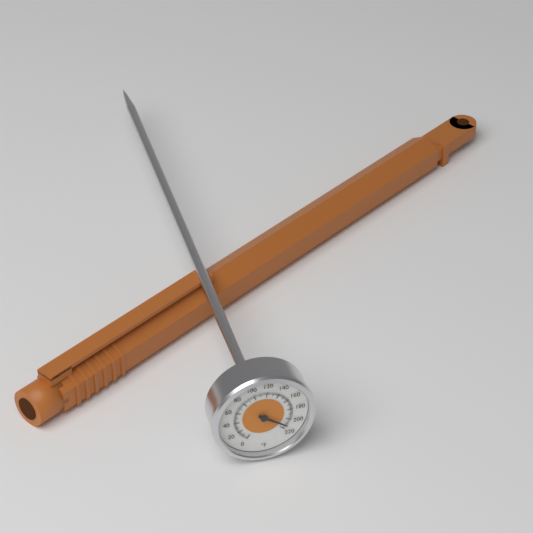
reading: 212 °F
